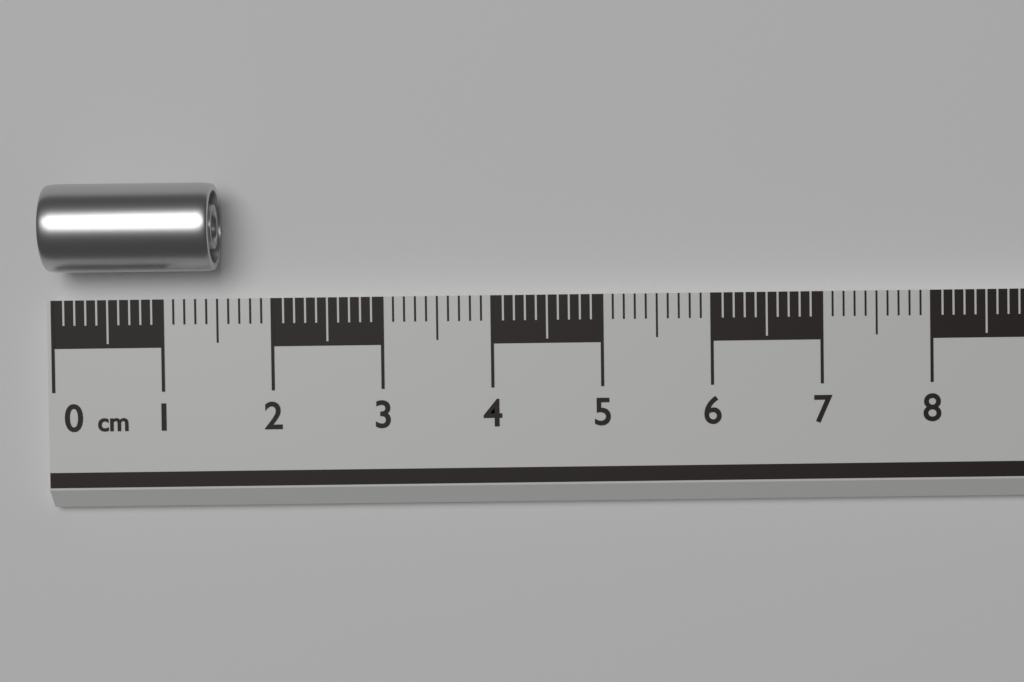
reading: 1.5 cm
